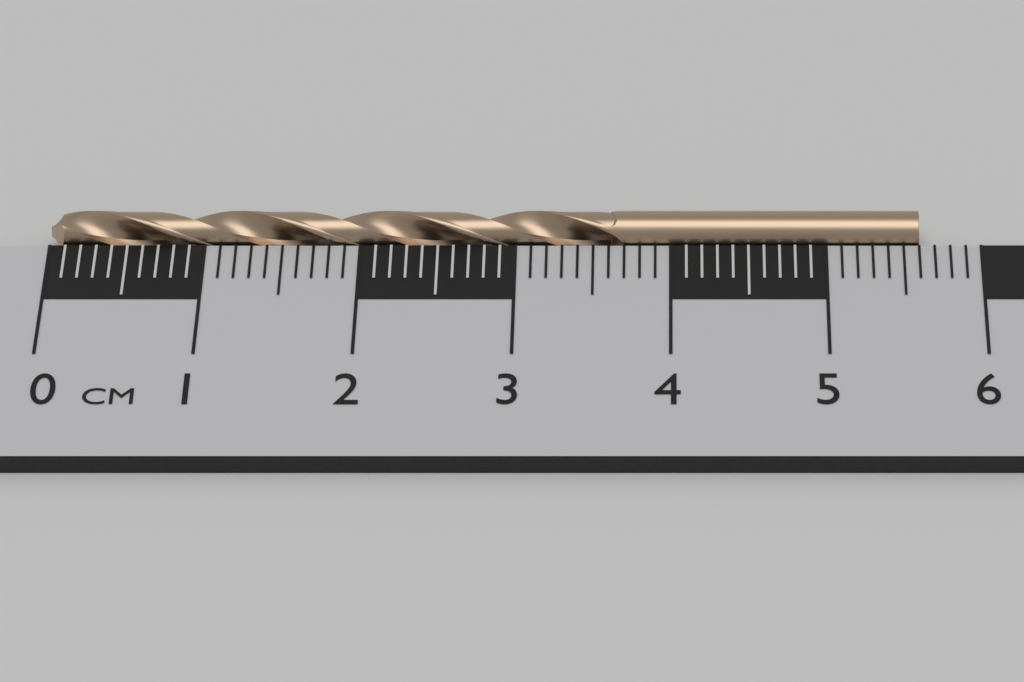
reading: 5.6 cm
